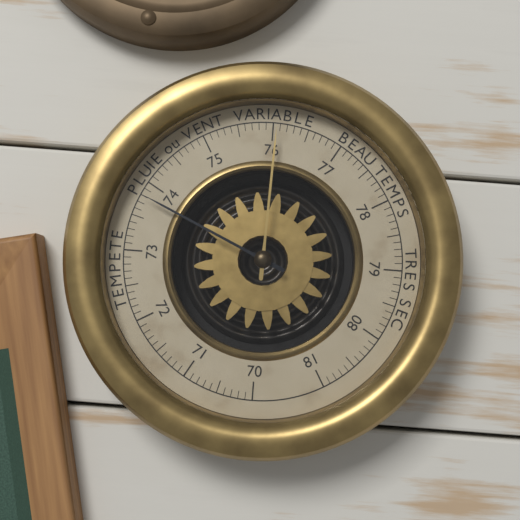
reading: 73.8 (no unit)
